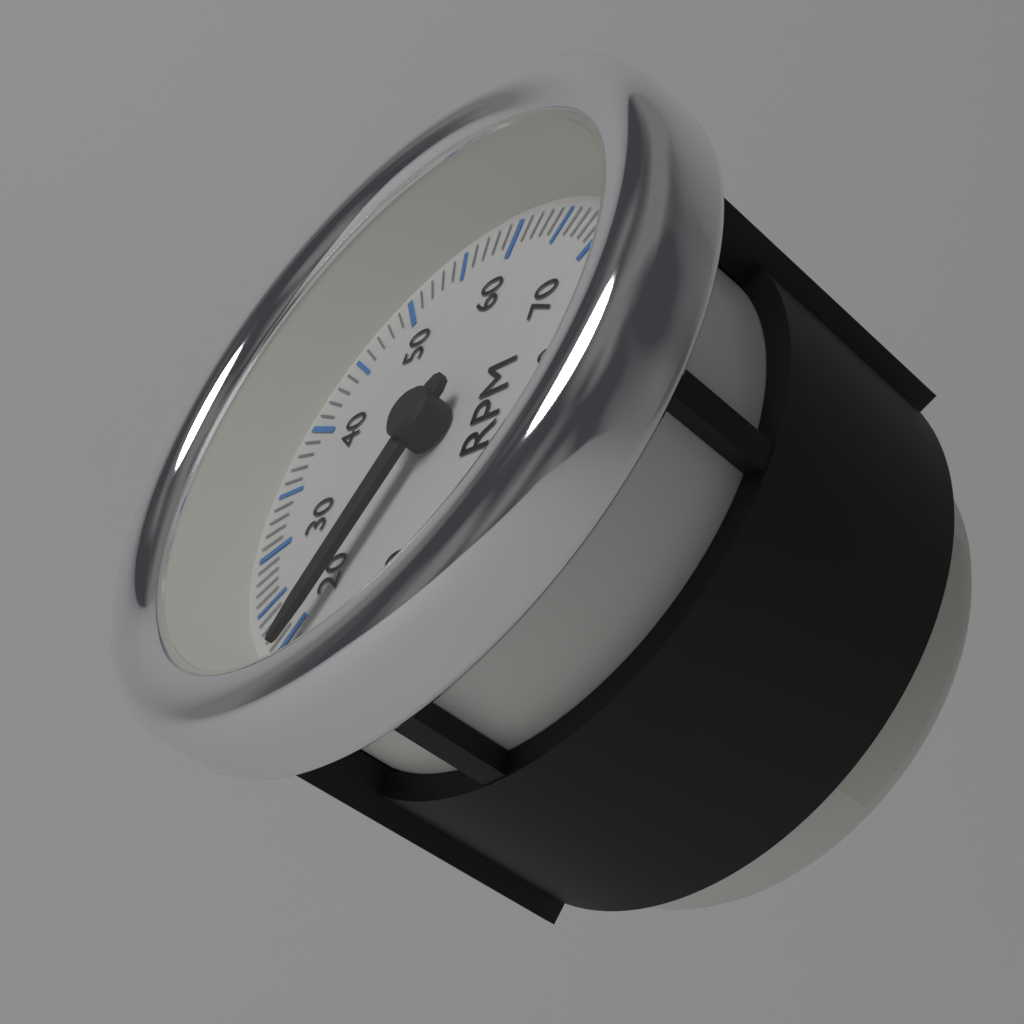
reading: 1900 RPM
